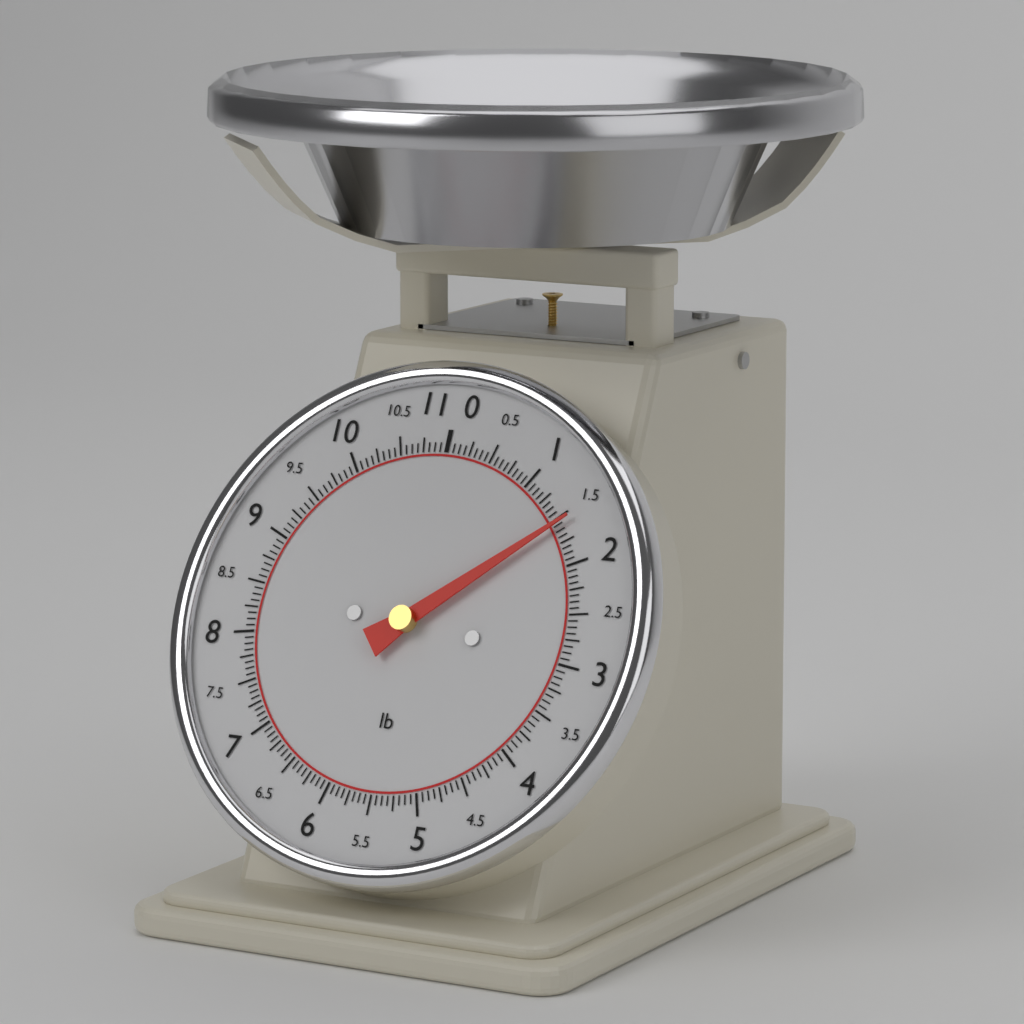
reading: 1.5625 lb
